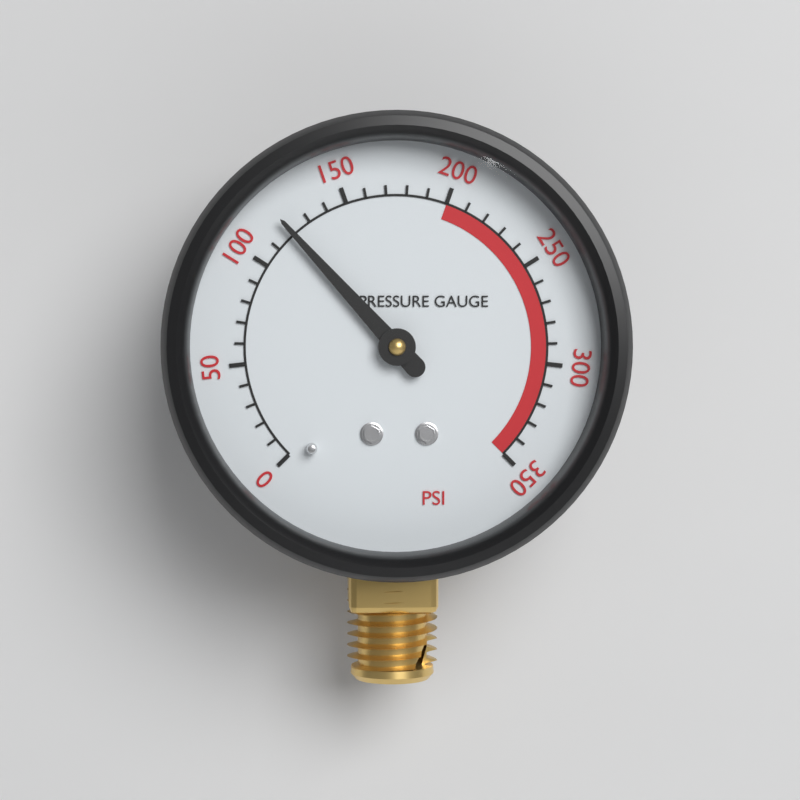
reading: 120 psi
